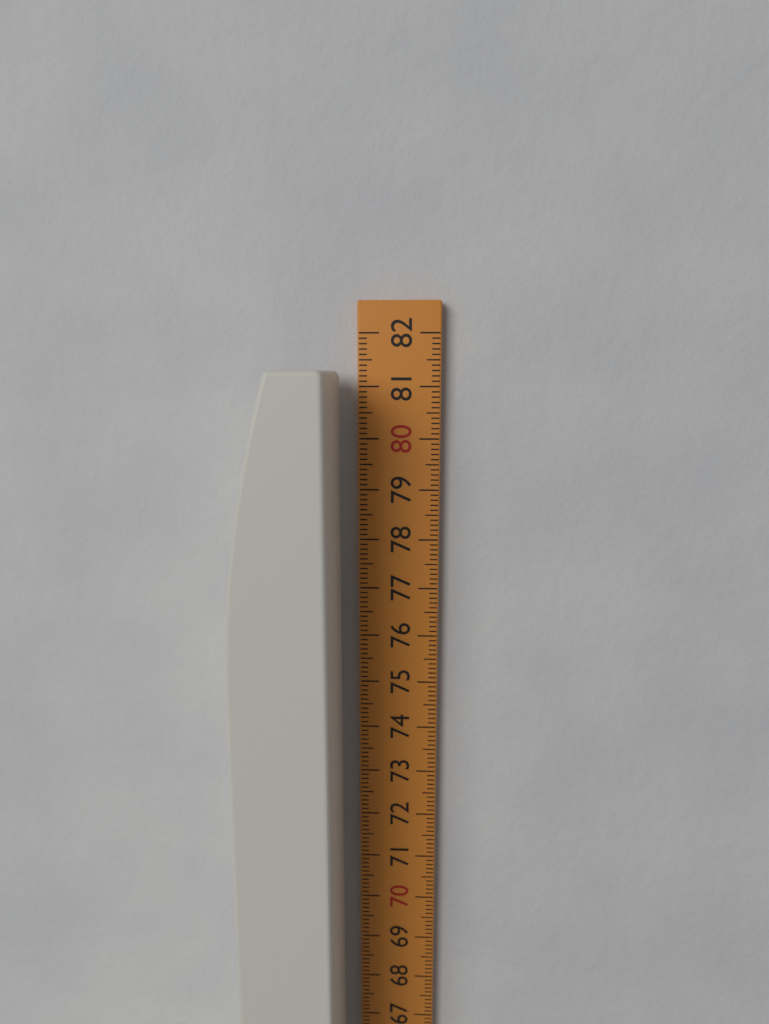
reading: 81.3 cm
